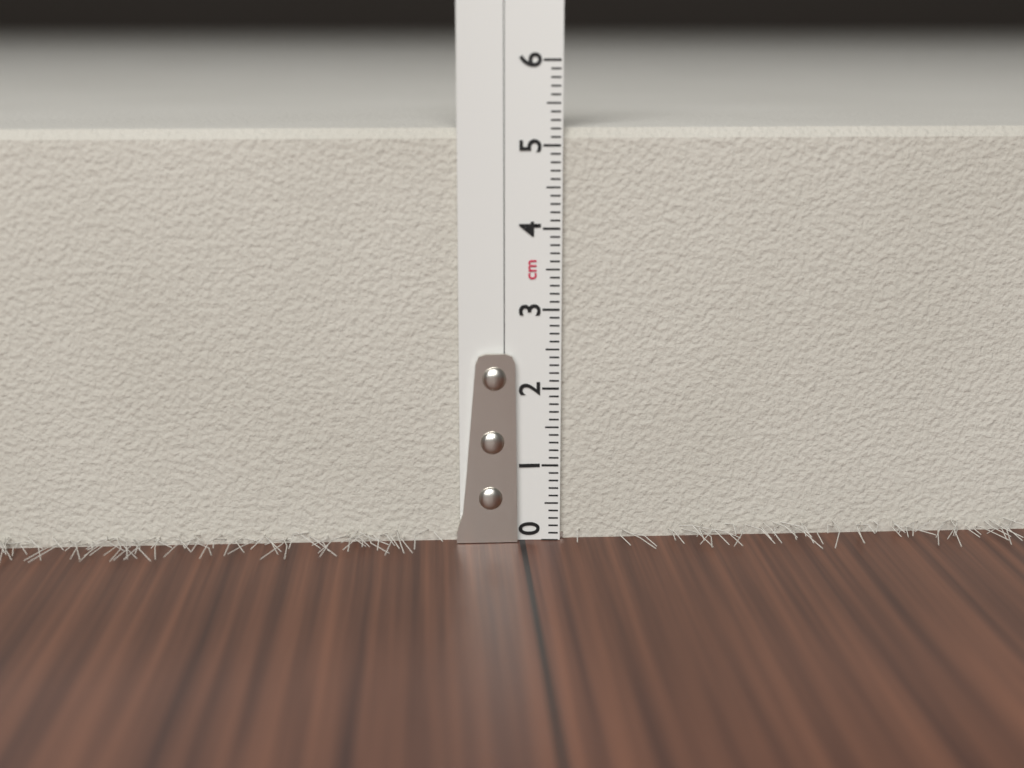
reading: 5.2 cm
